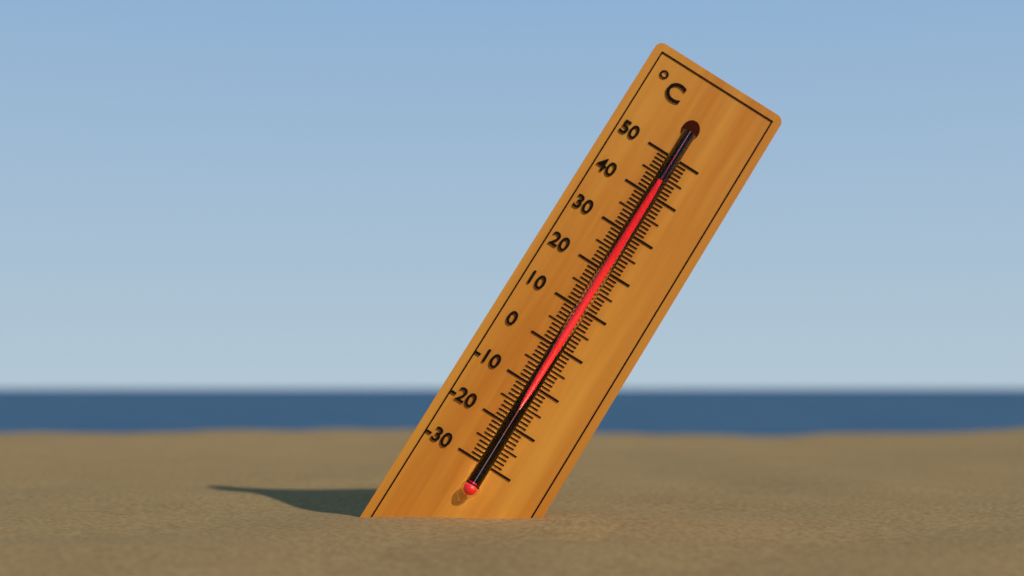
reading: 42 °C
